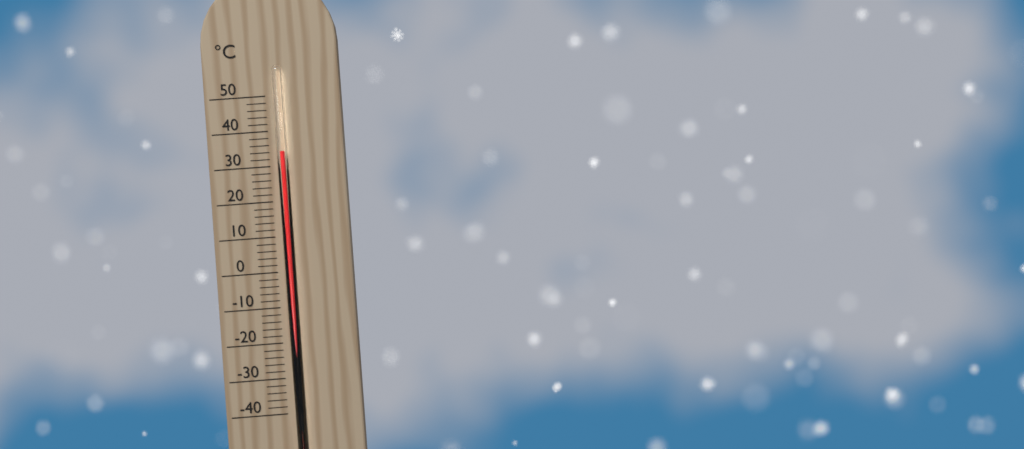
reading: 34 °C
